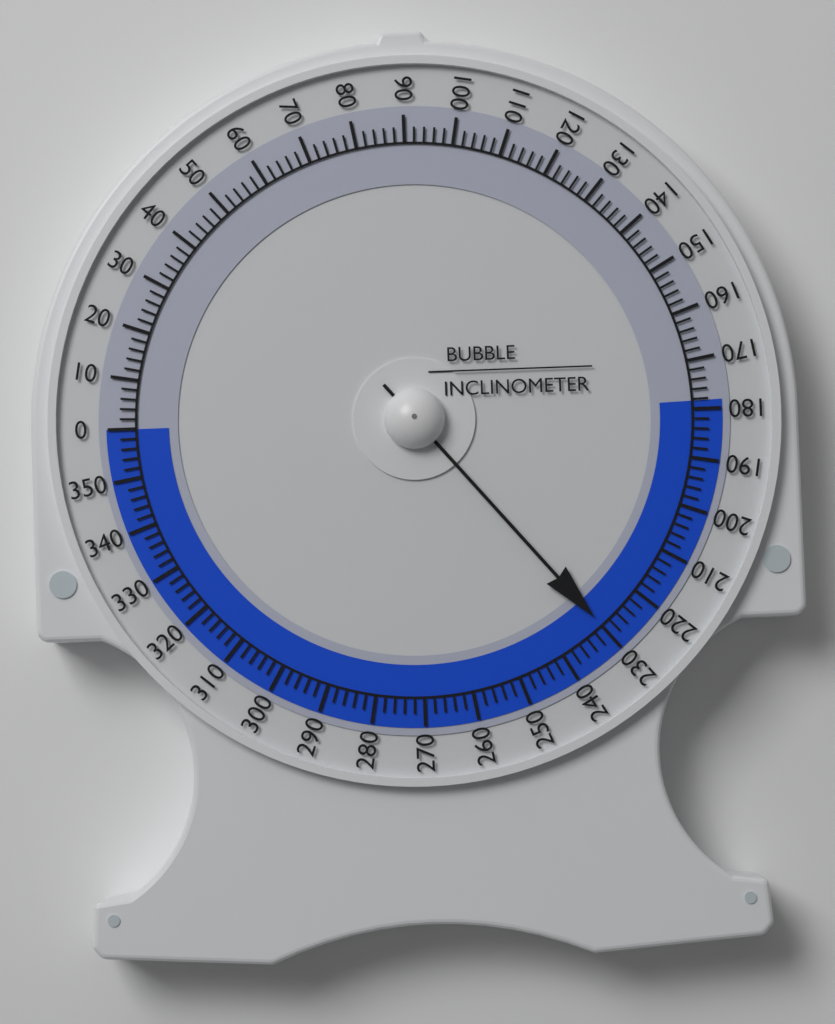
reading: 230 (no unit)
